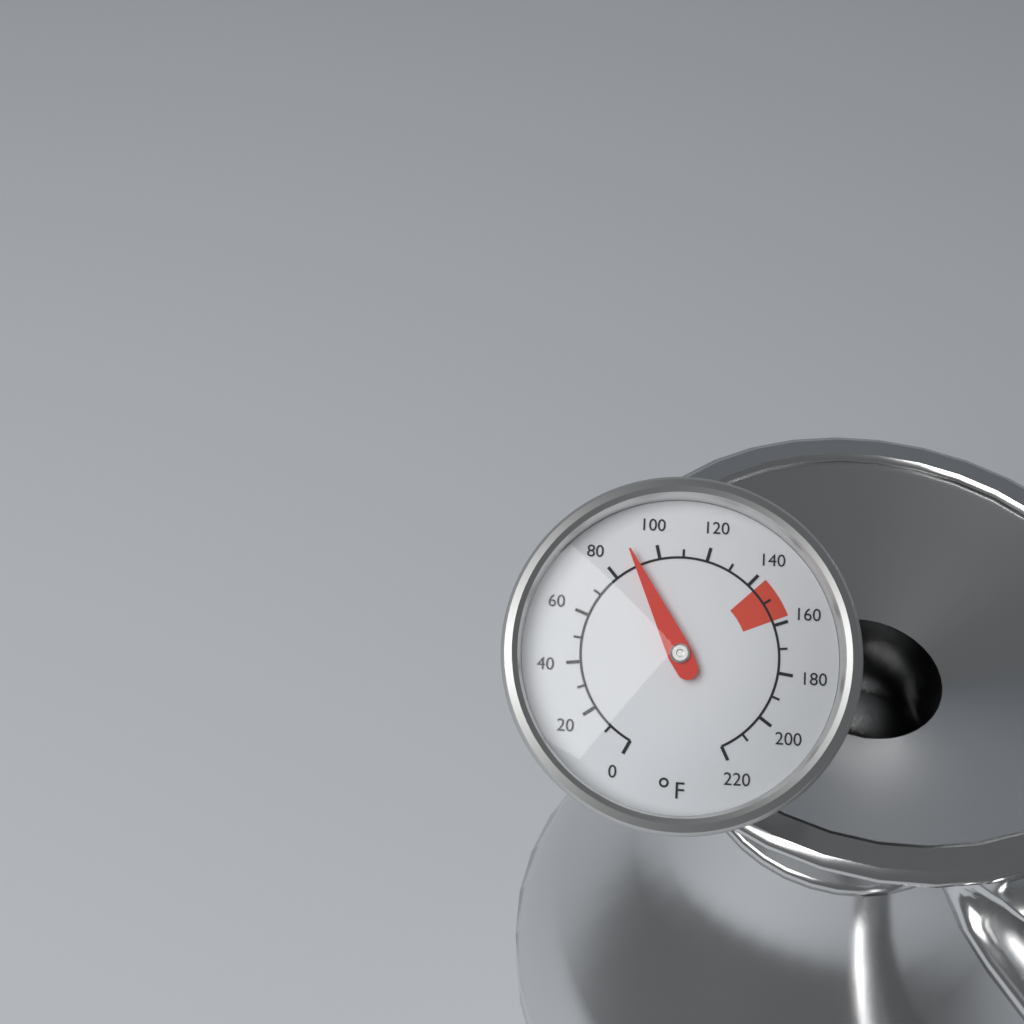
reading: 90 °F
